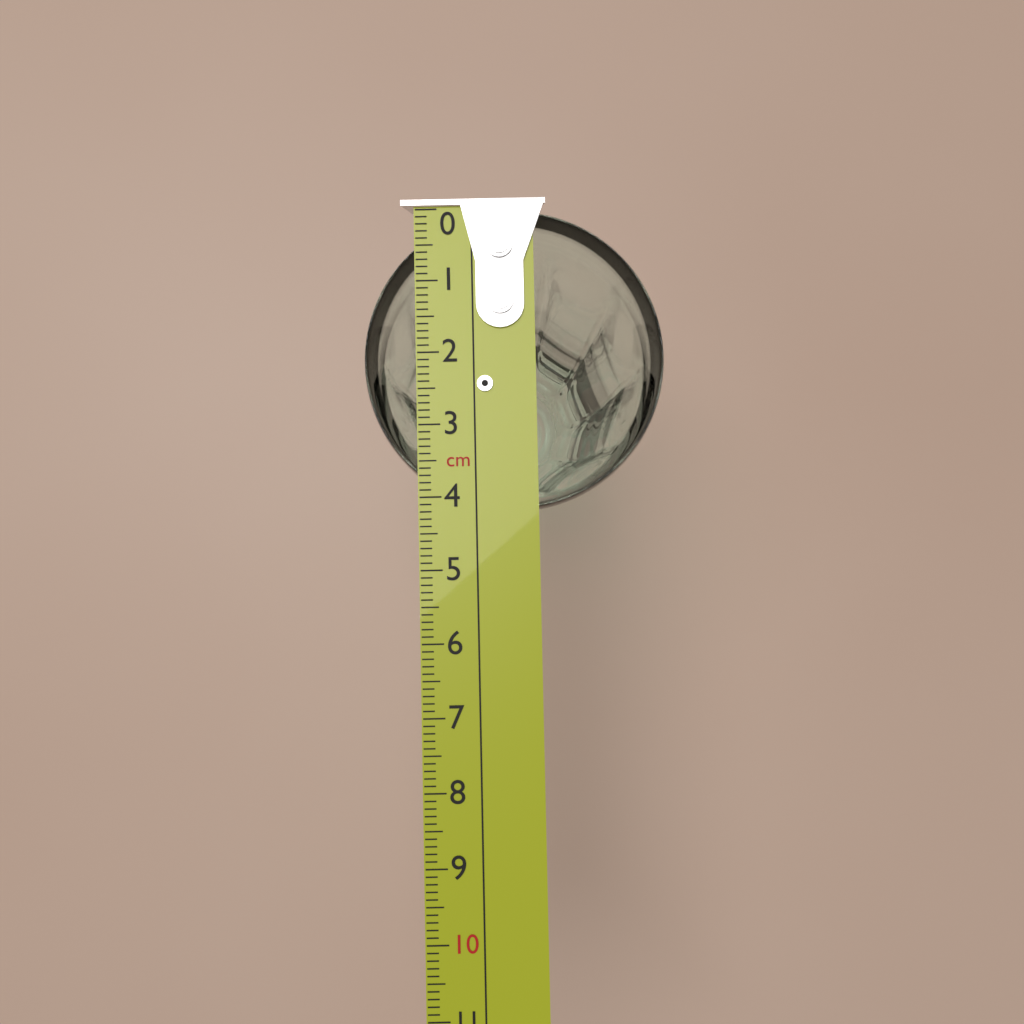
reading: 4.2 cm
